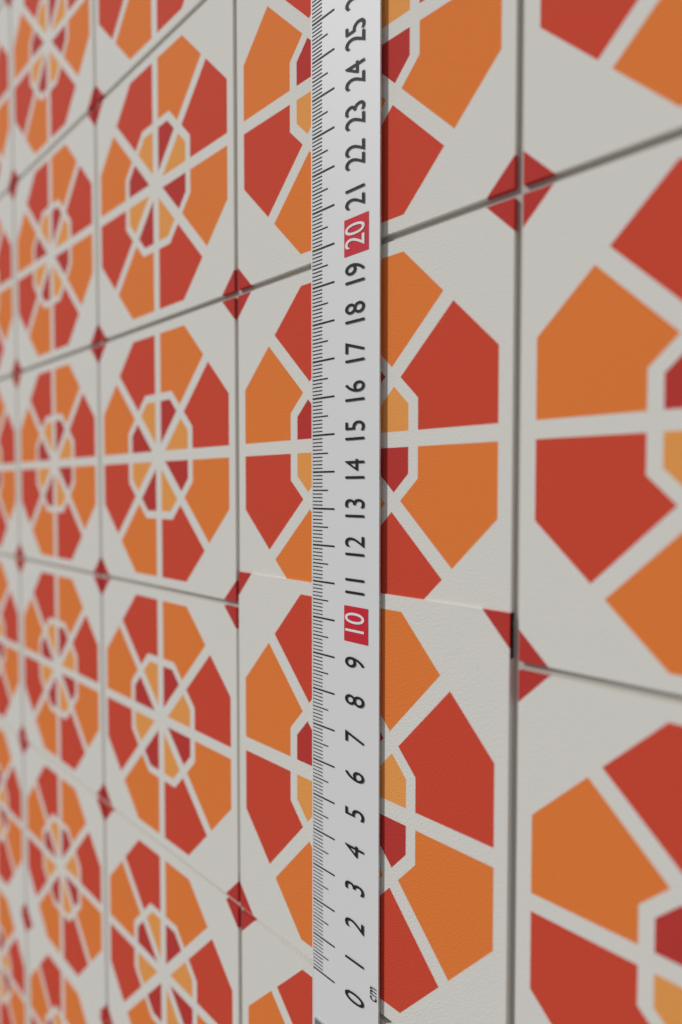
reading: 10.9 cm
